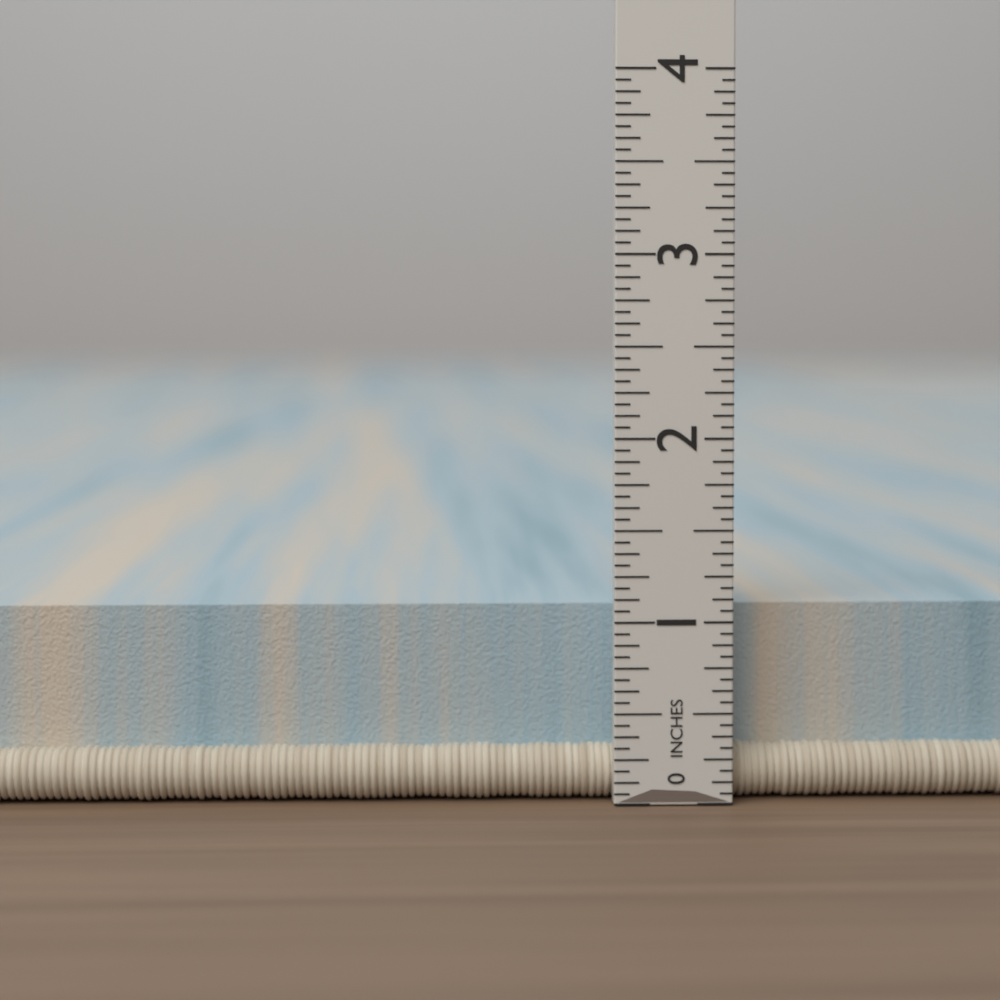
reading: 1.0625 in
